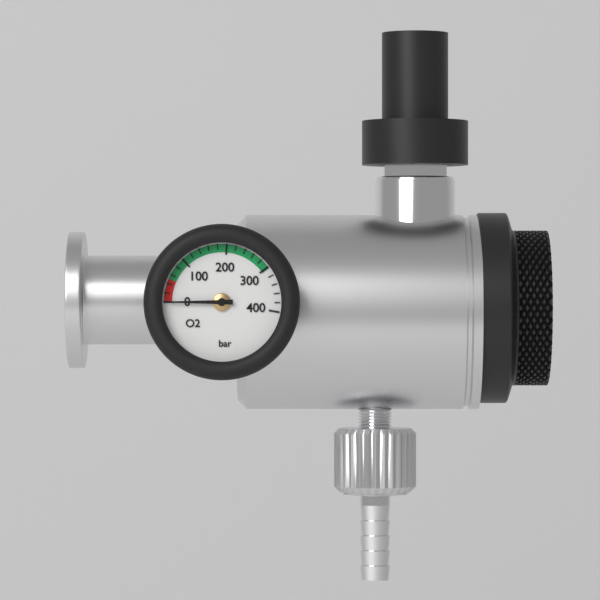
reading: 0 bar
